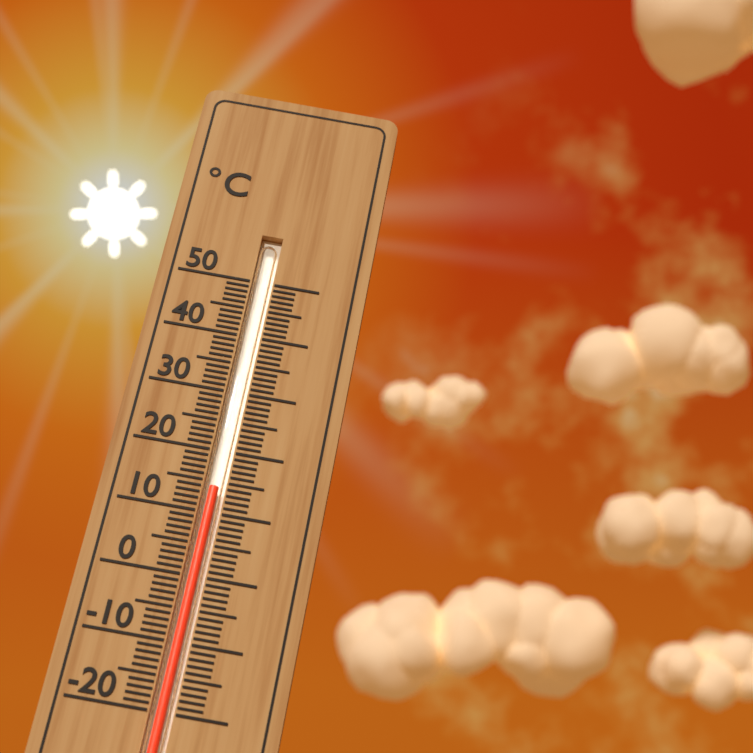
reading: 14 °C
